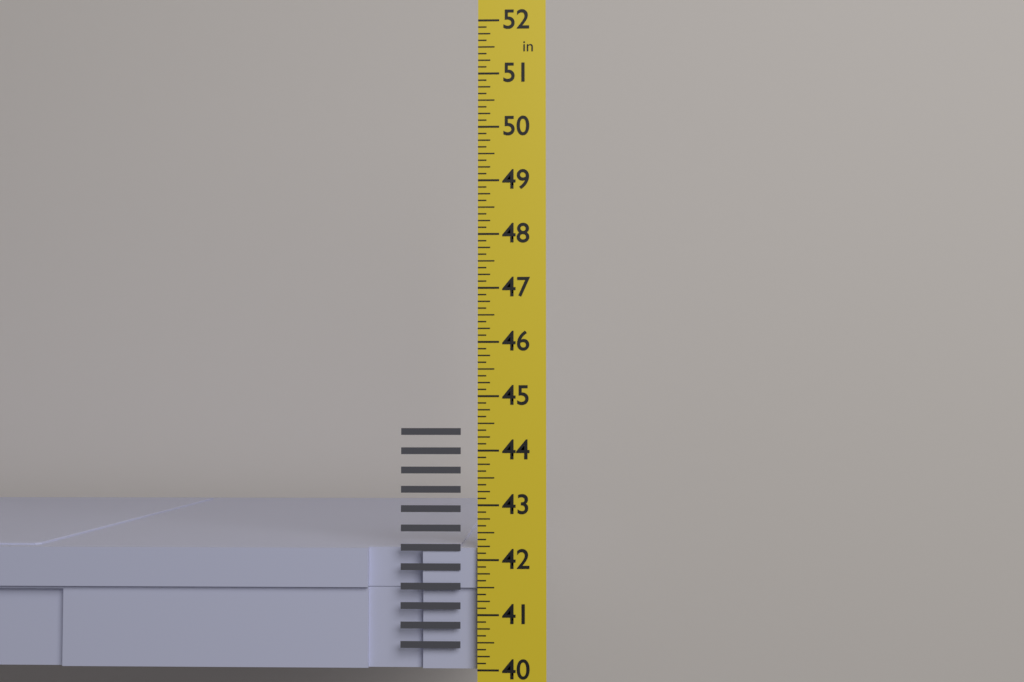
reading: 42.250 in
